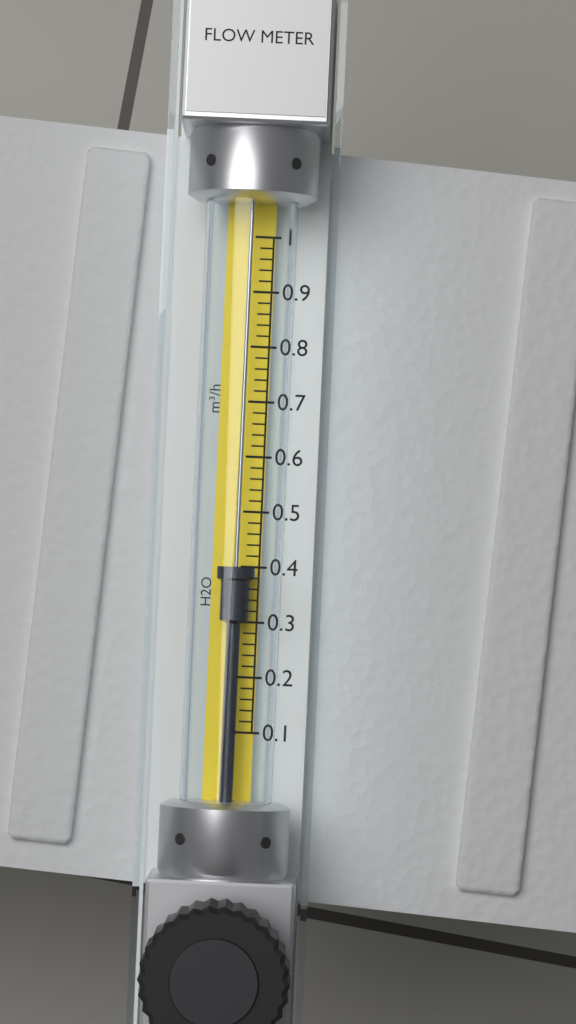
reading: 0.40 m³/h
